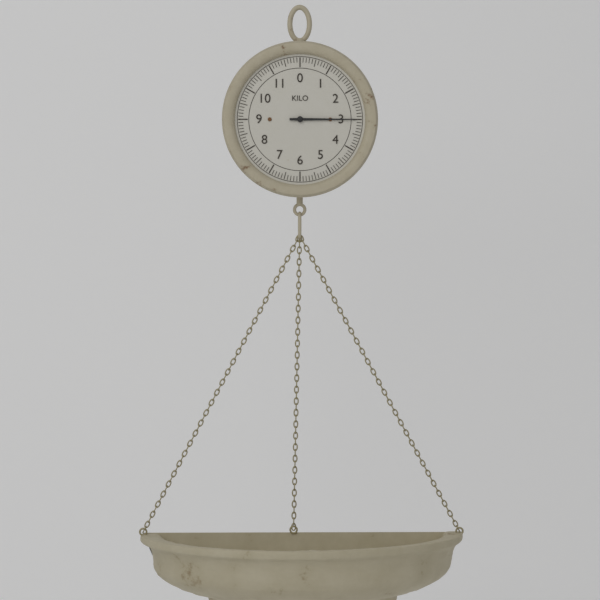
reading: 3.0 kg
